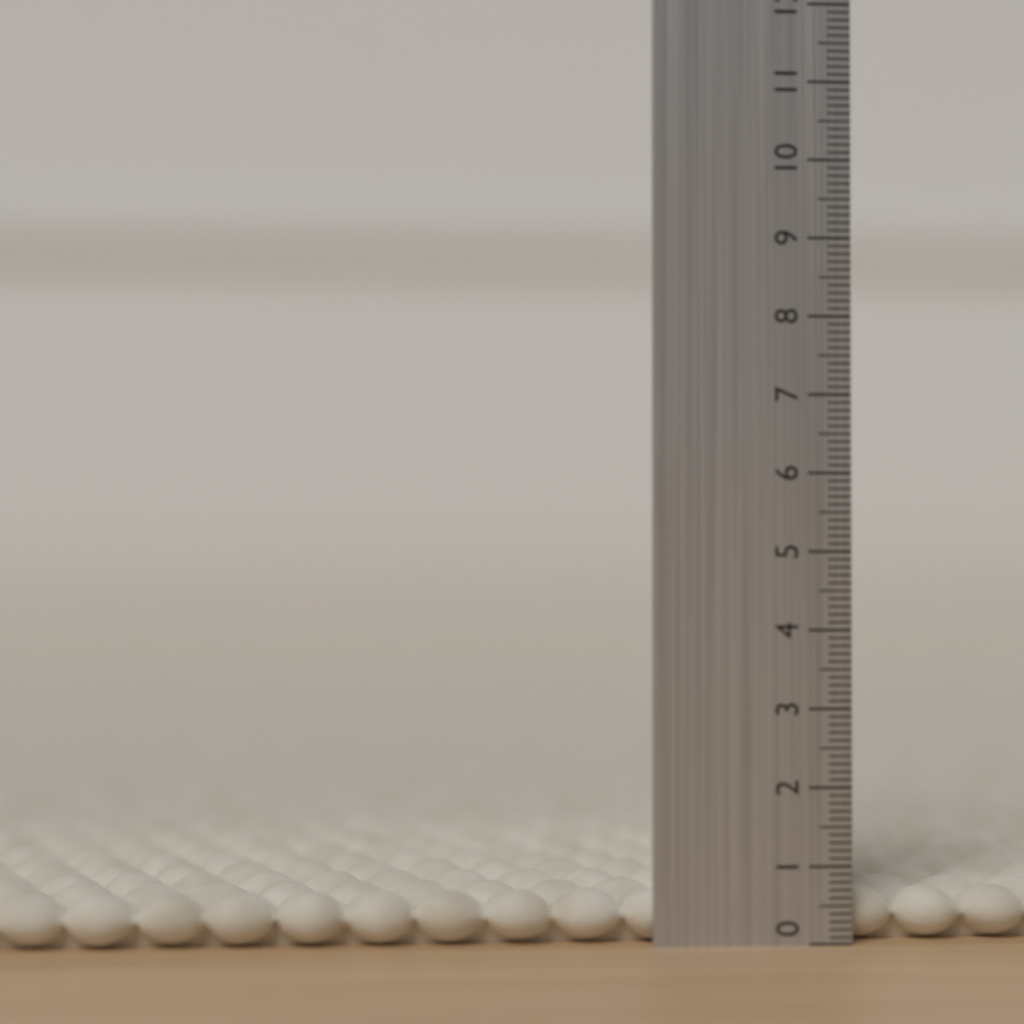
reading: 0.7 (no unit)
